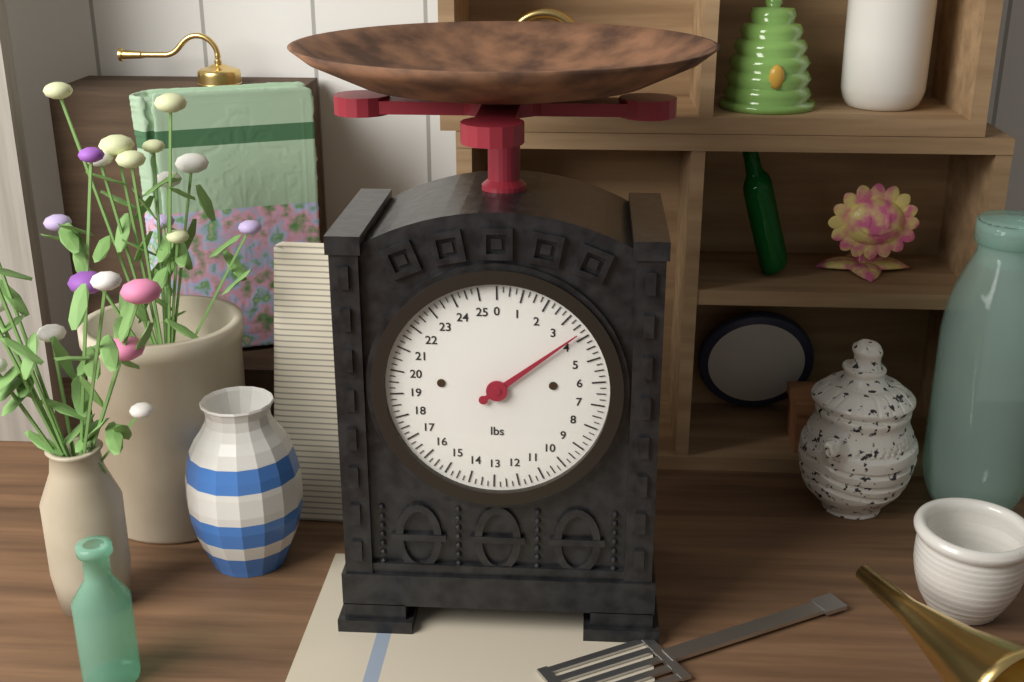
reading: 3.75 lbs
